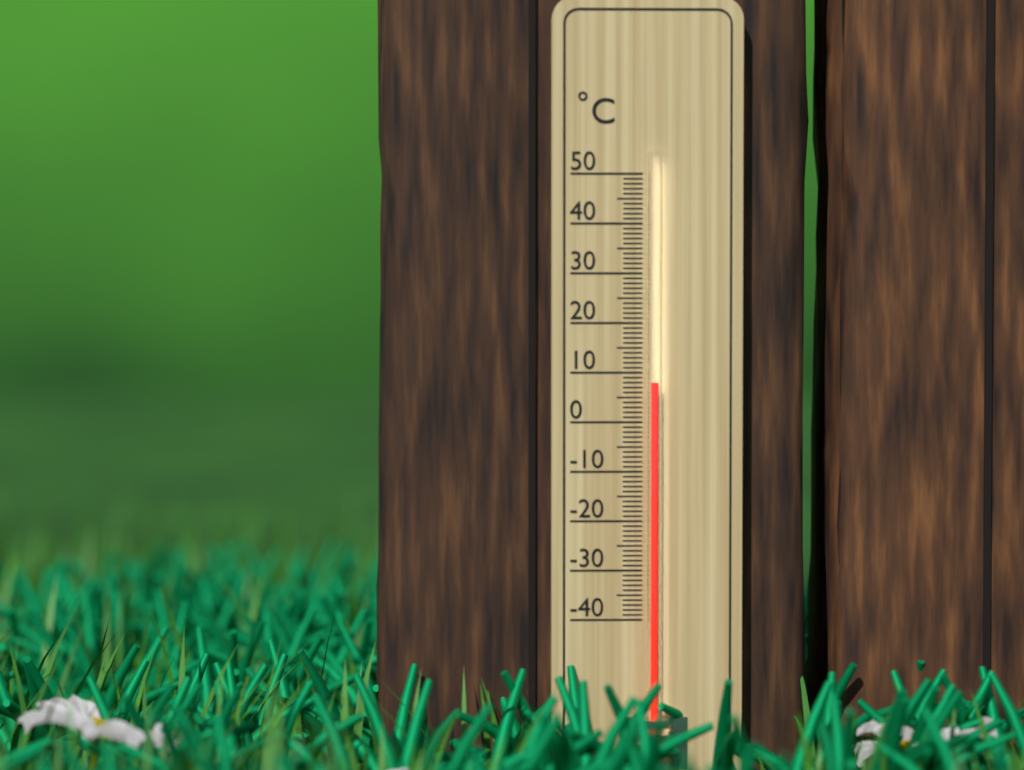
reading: 8 °C
